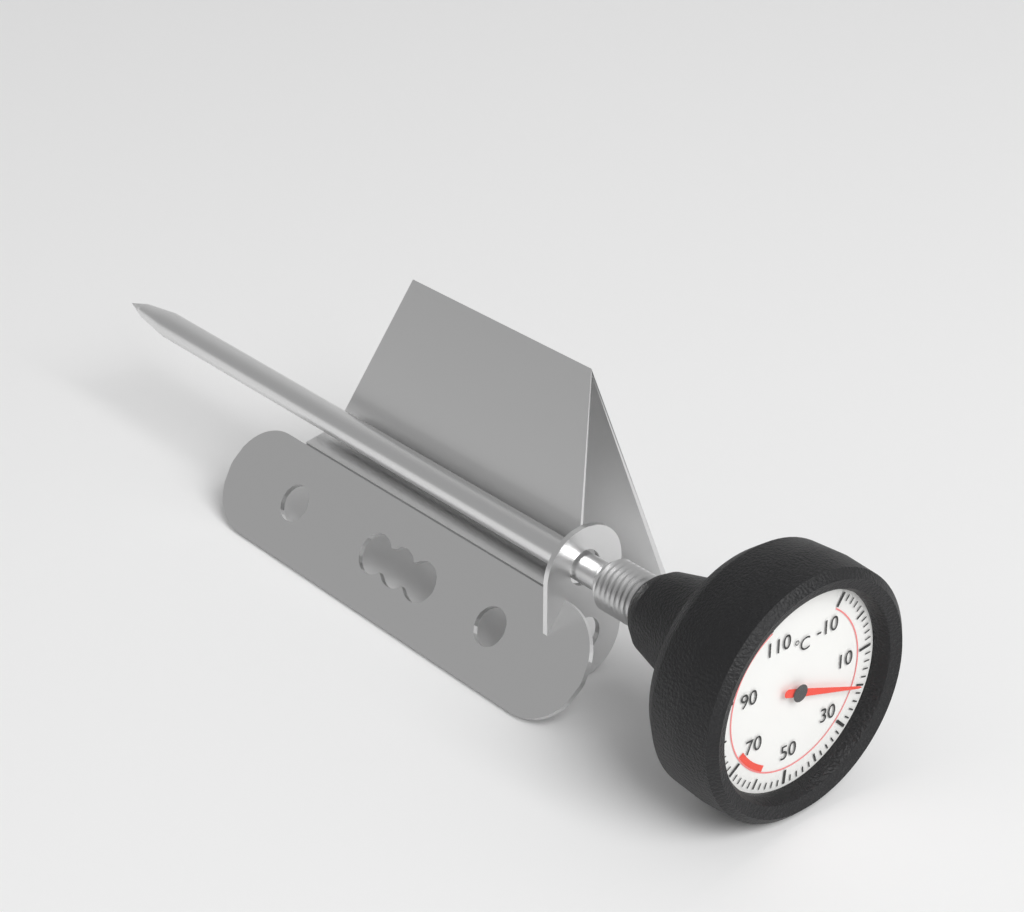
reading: 20 °C
